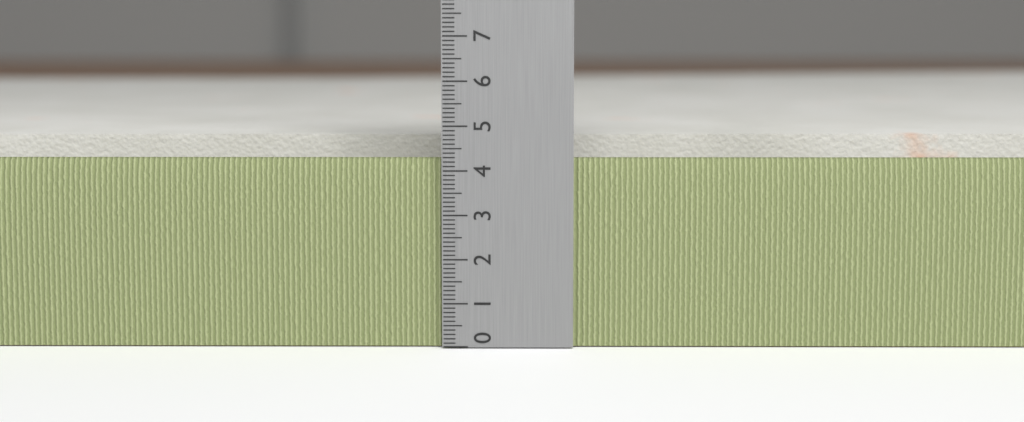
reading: 4.6 (no unit)
